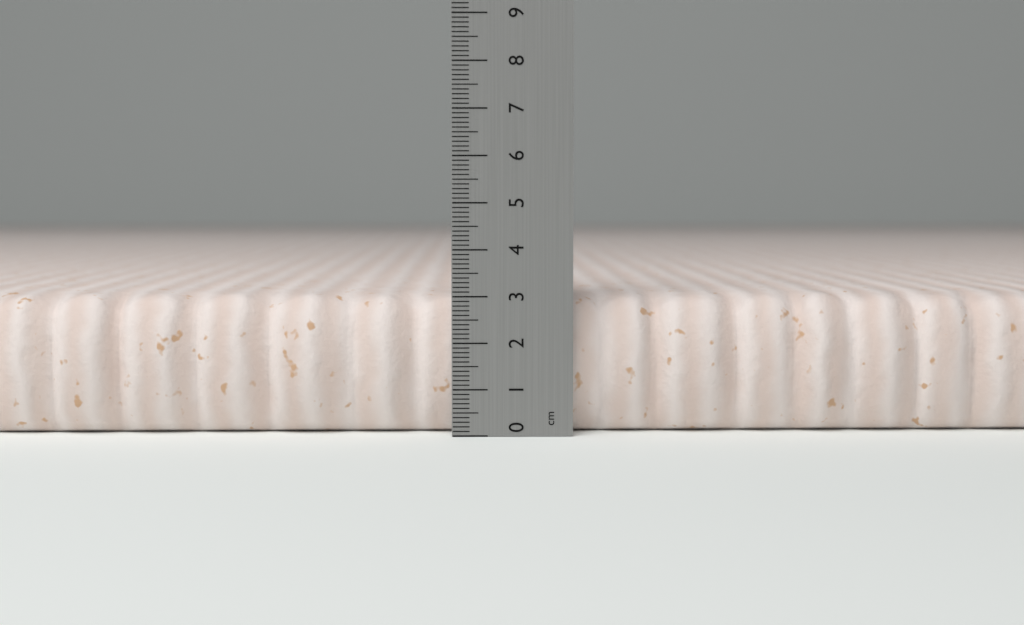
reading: 3.0 cm
